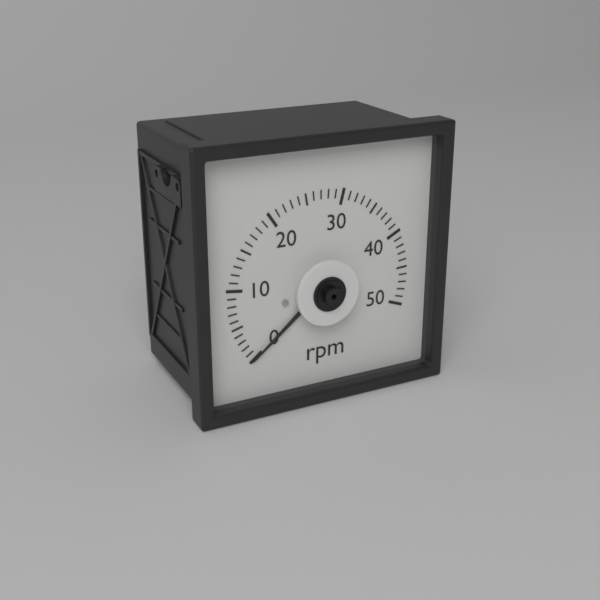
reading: 0 rpm
